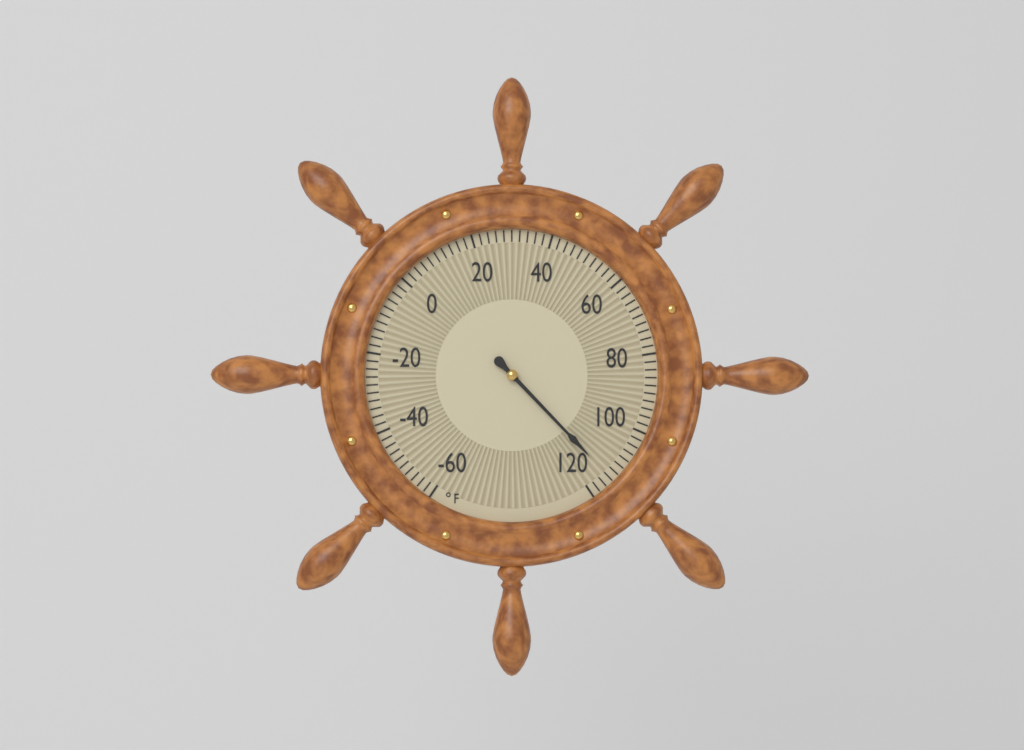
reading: 114 °F
